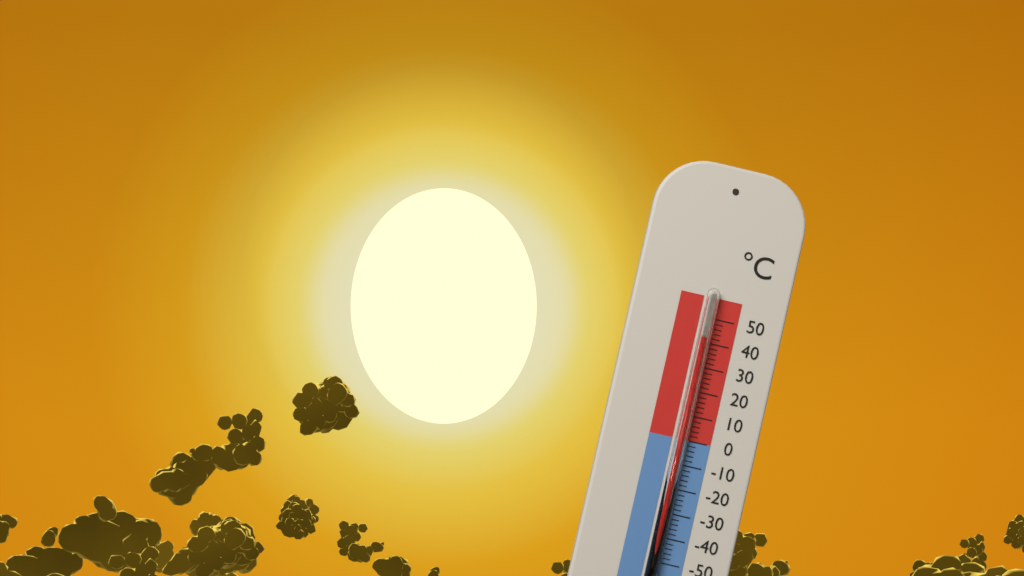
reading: 42 °C
